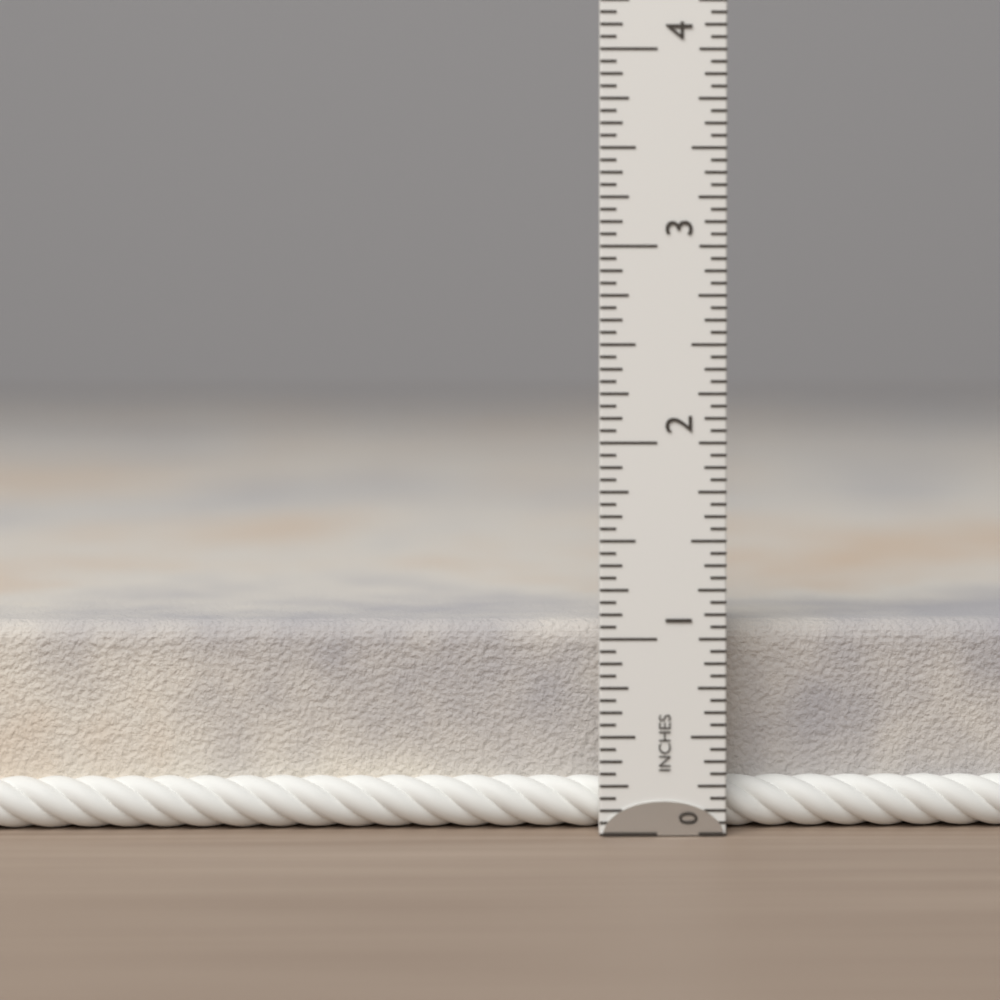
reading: 1.0625 in
